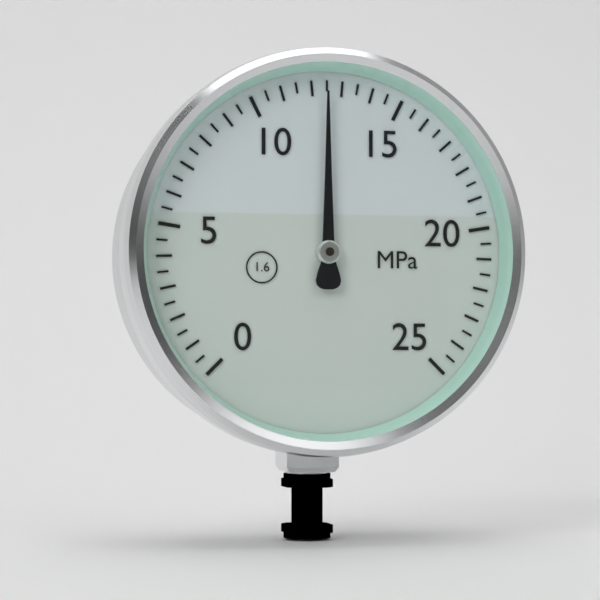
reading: 12.5 MPa
